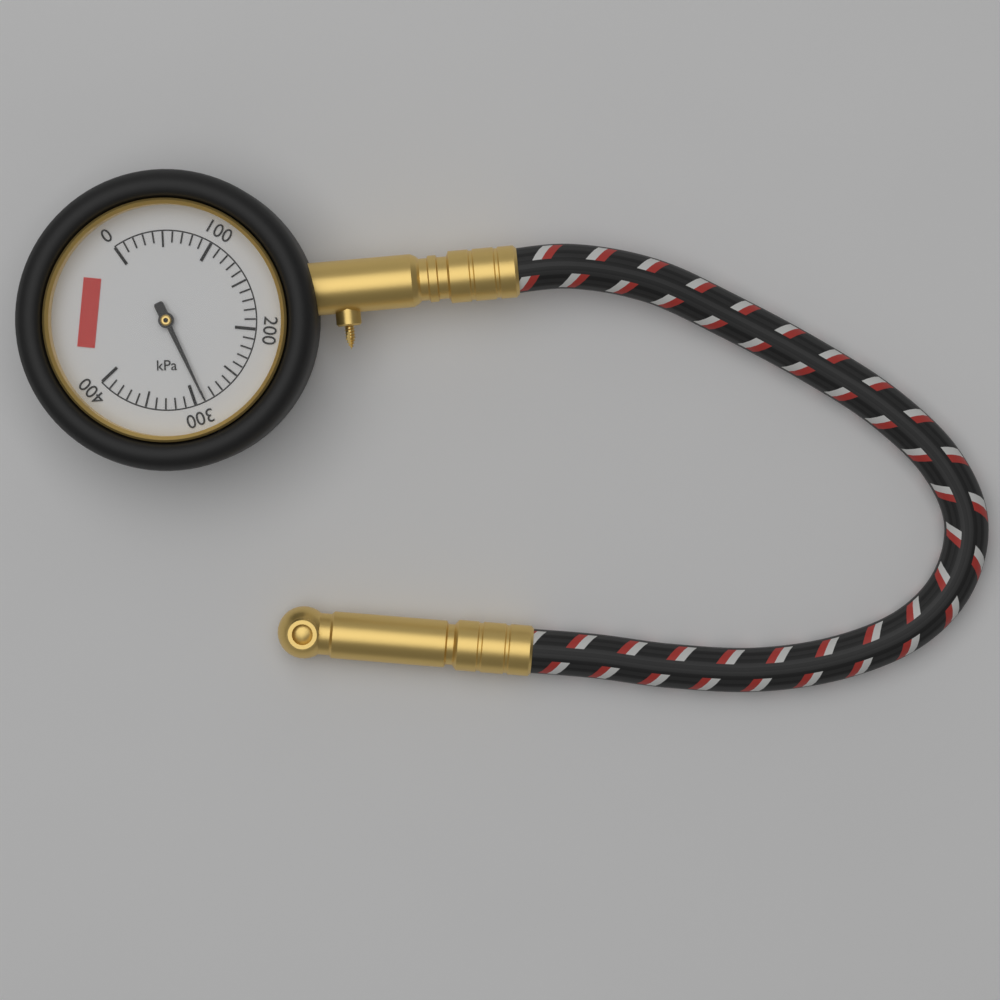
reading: 290 kPa
